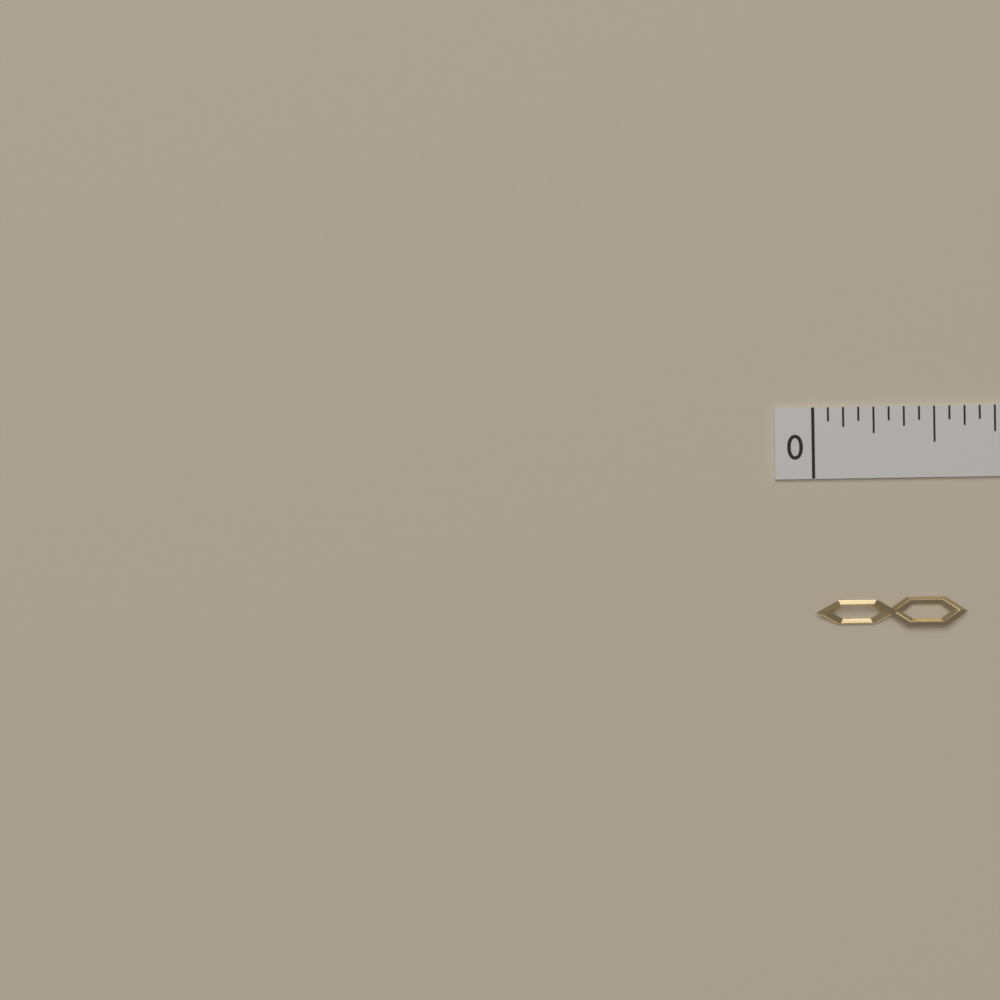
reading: 0.6250 in
